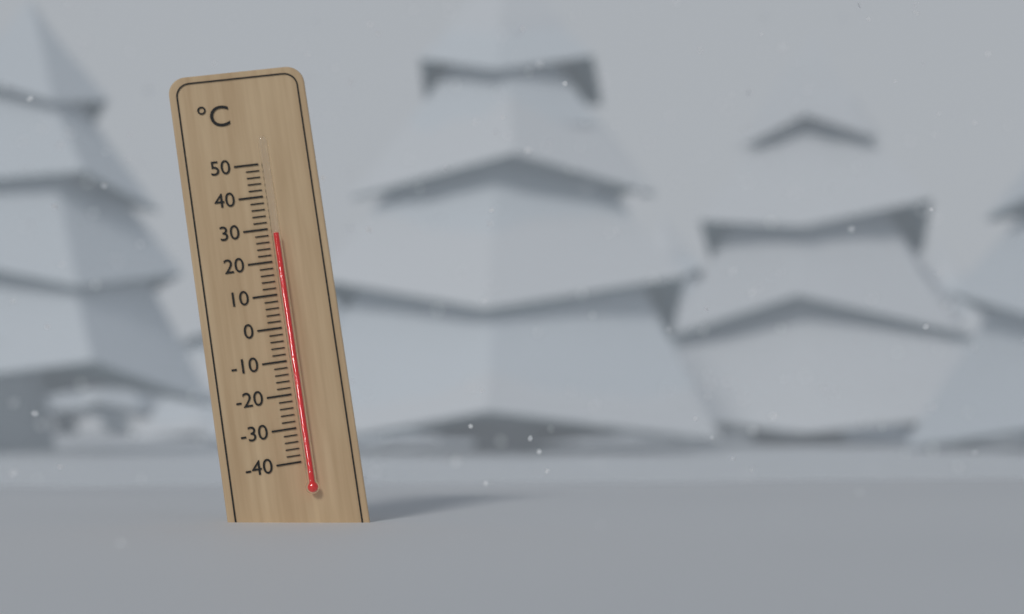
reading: 28 °C
